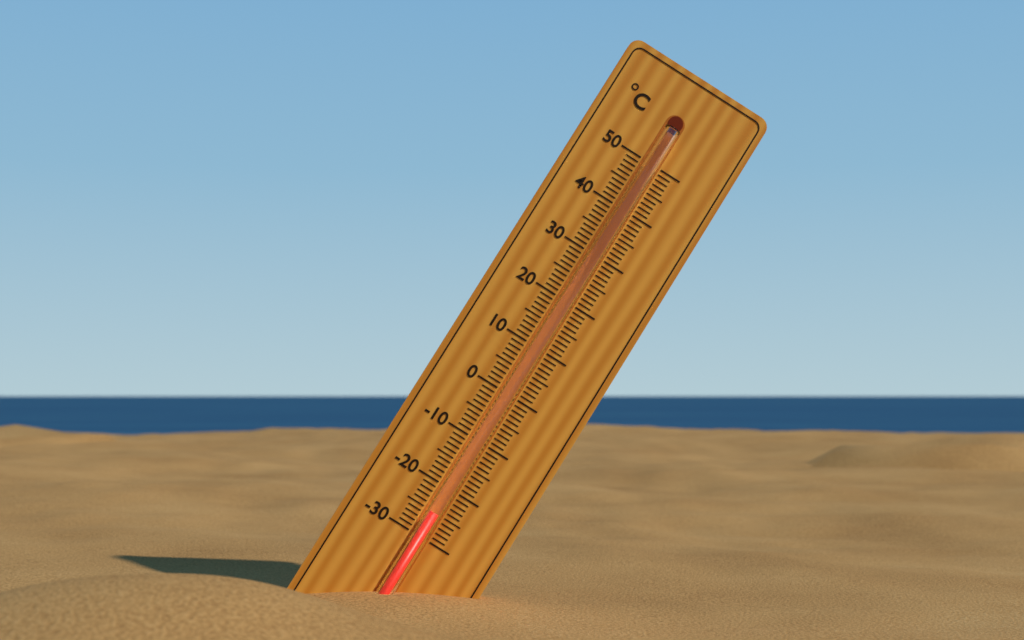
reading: -25 °C
